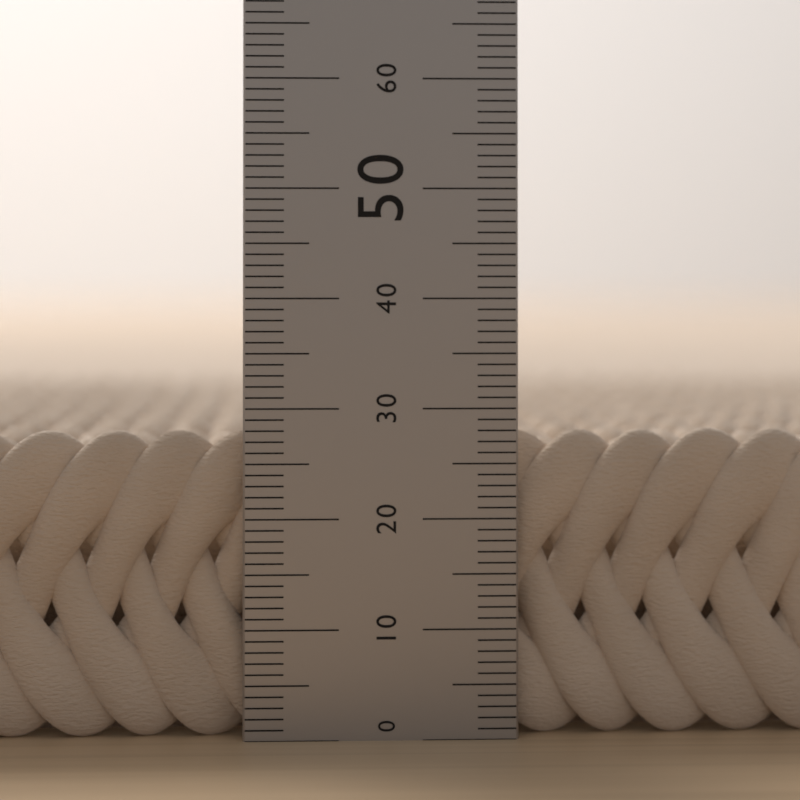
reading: 28 (no unit)
